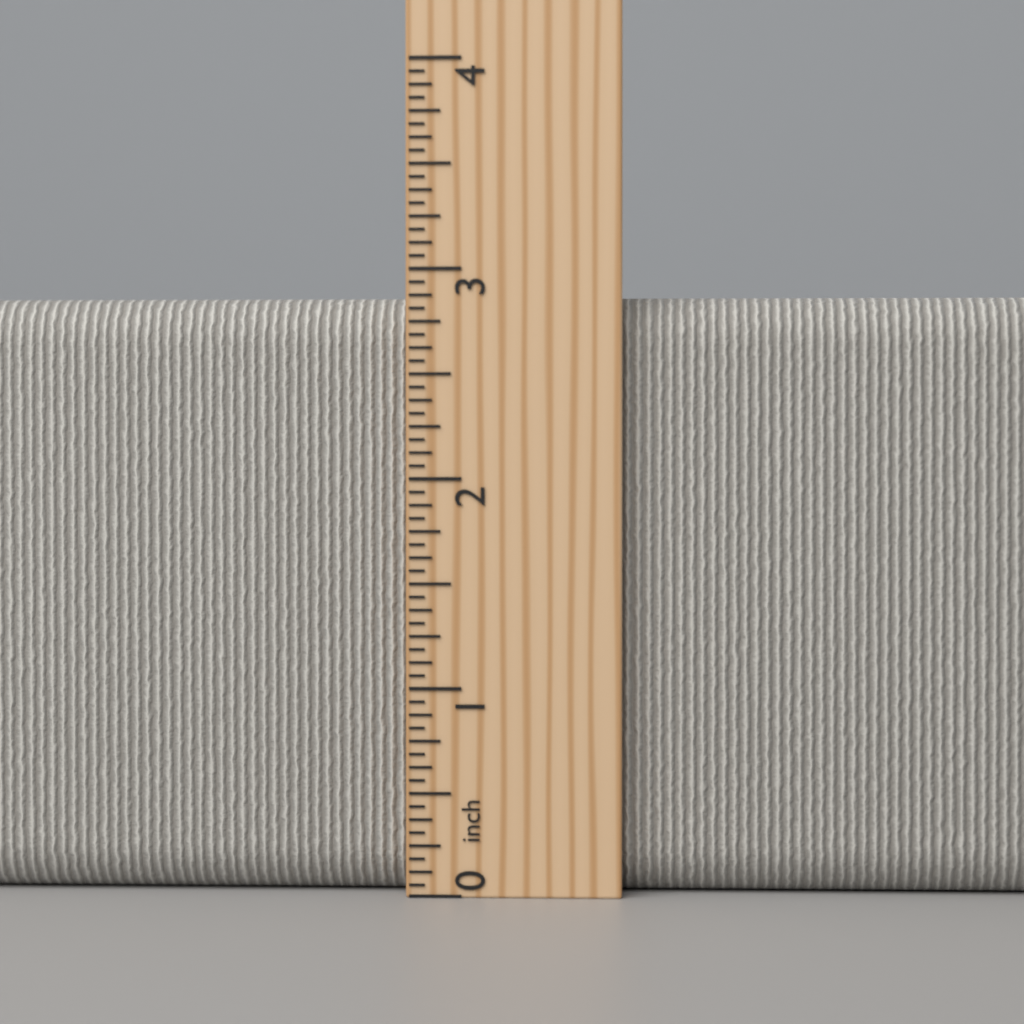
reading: 2.8750 inch
